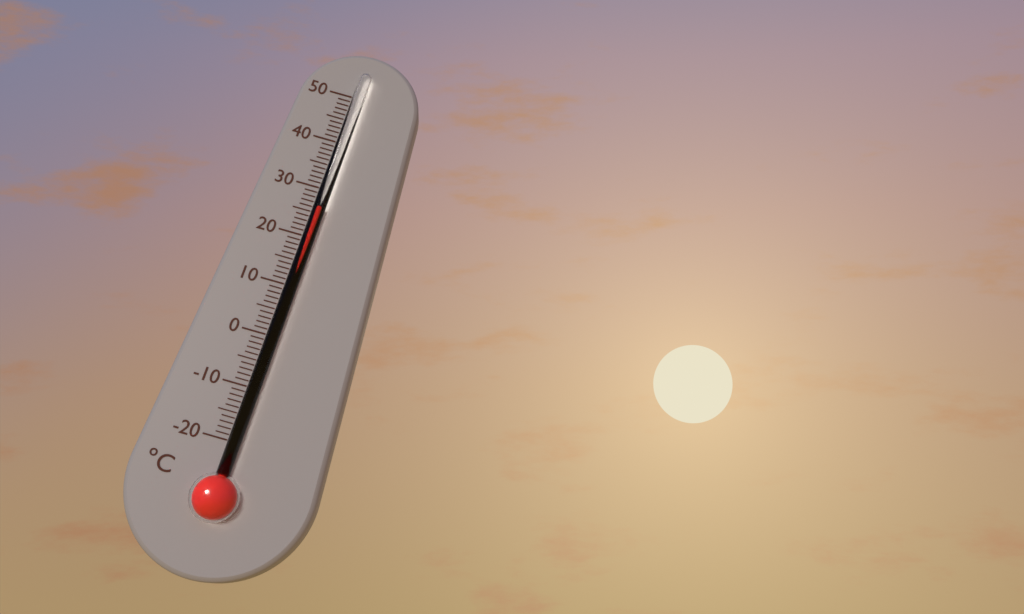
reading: 26 °C
